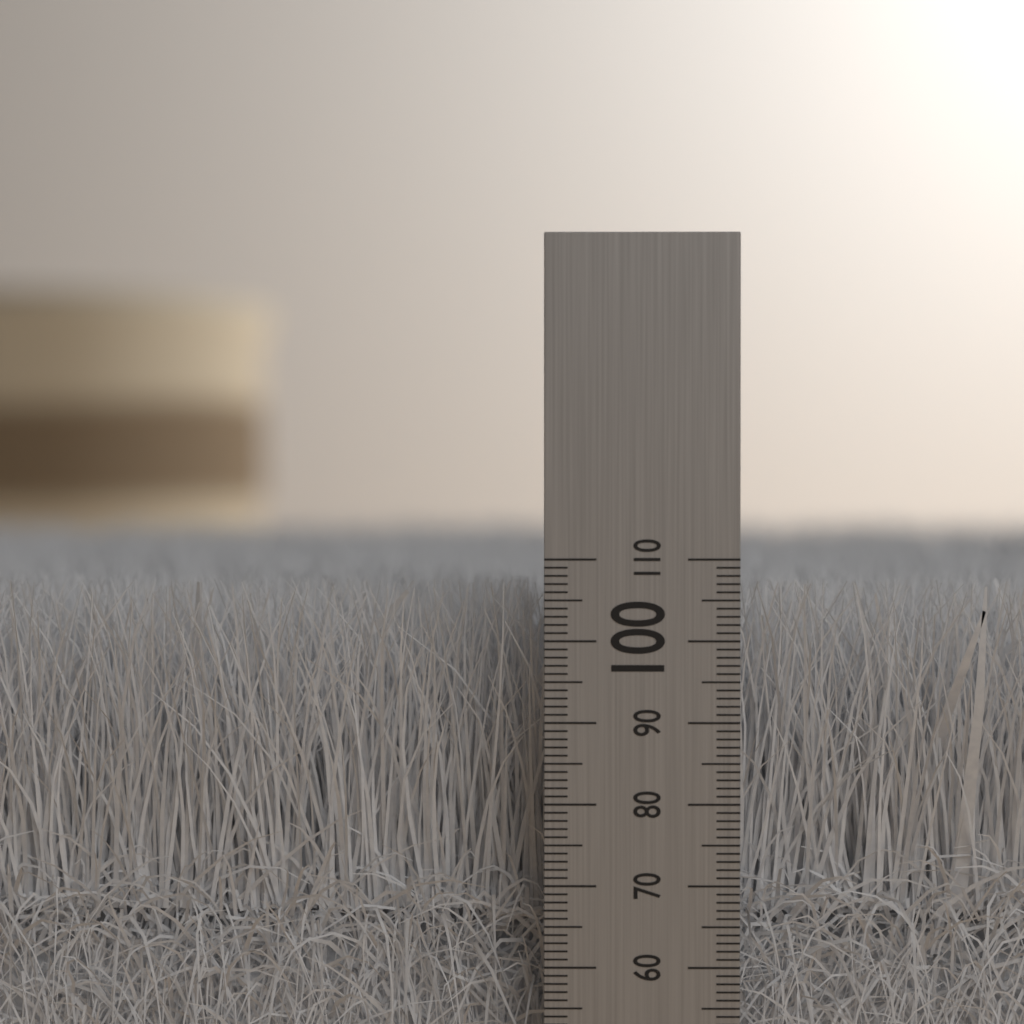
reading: 107 mm
